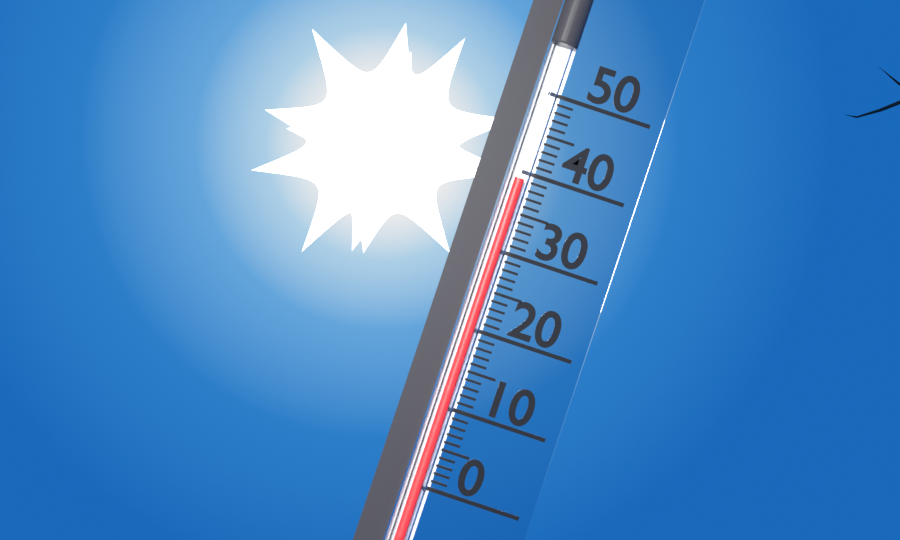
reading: 39 (no unit)
